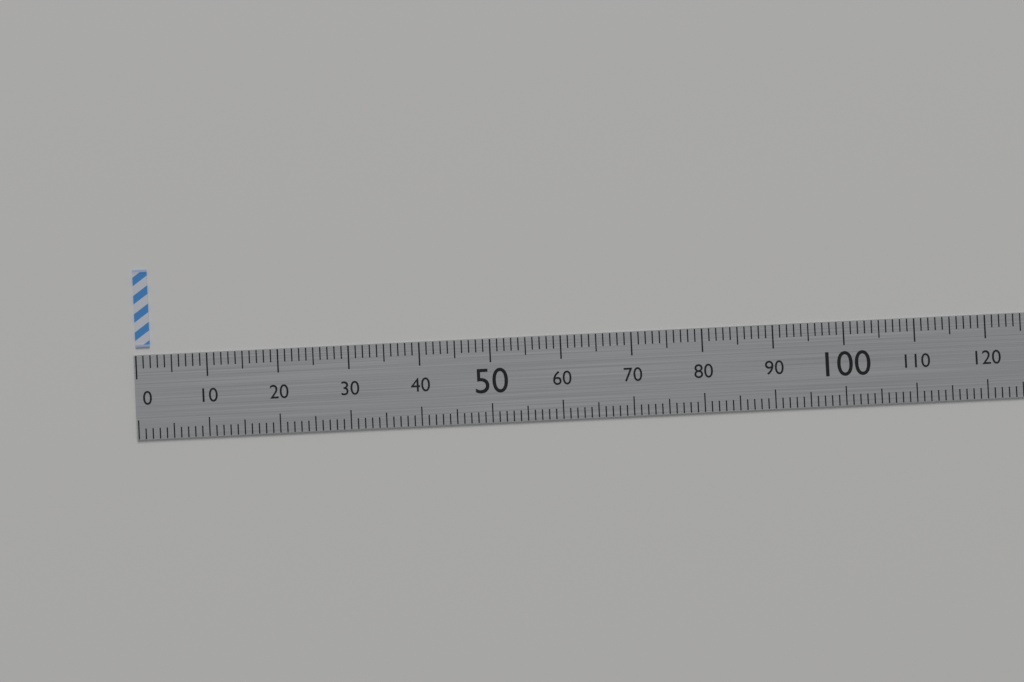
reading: 2 (no unit)
